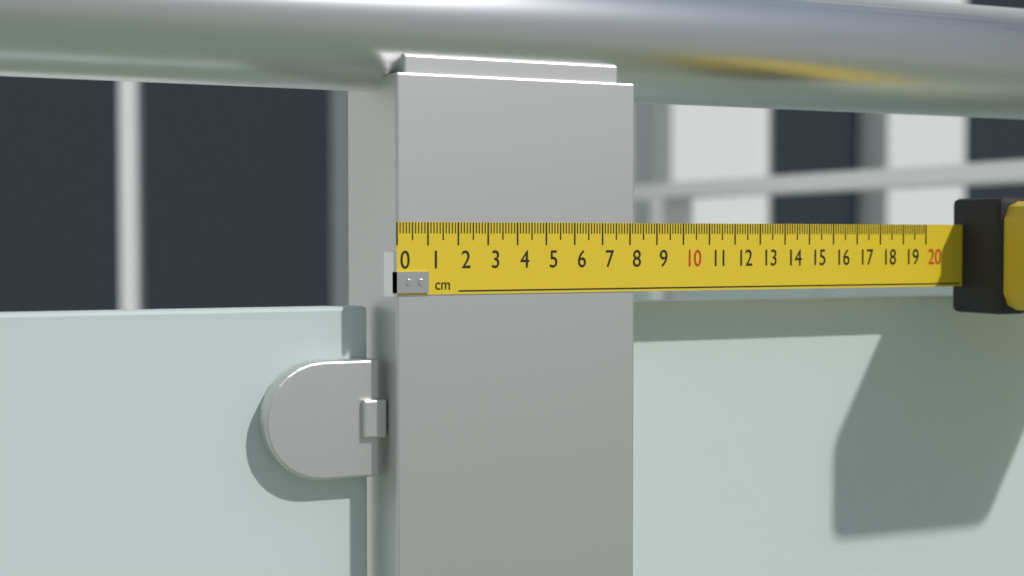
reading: 8.2 cm
